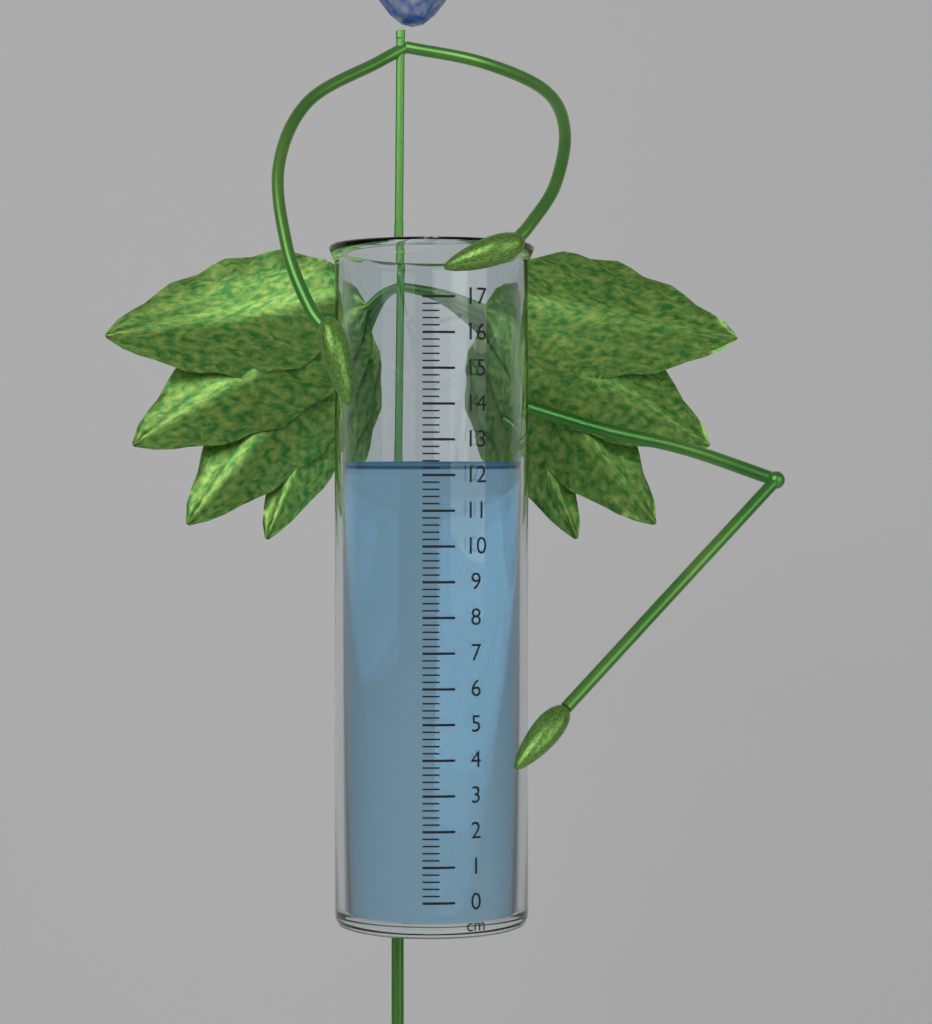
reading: 12.4 cm
